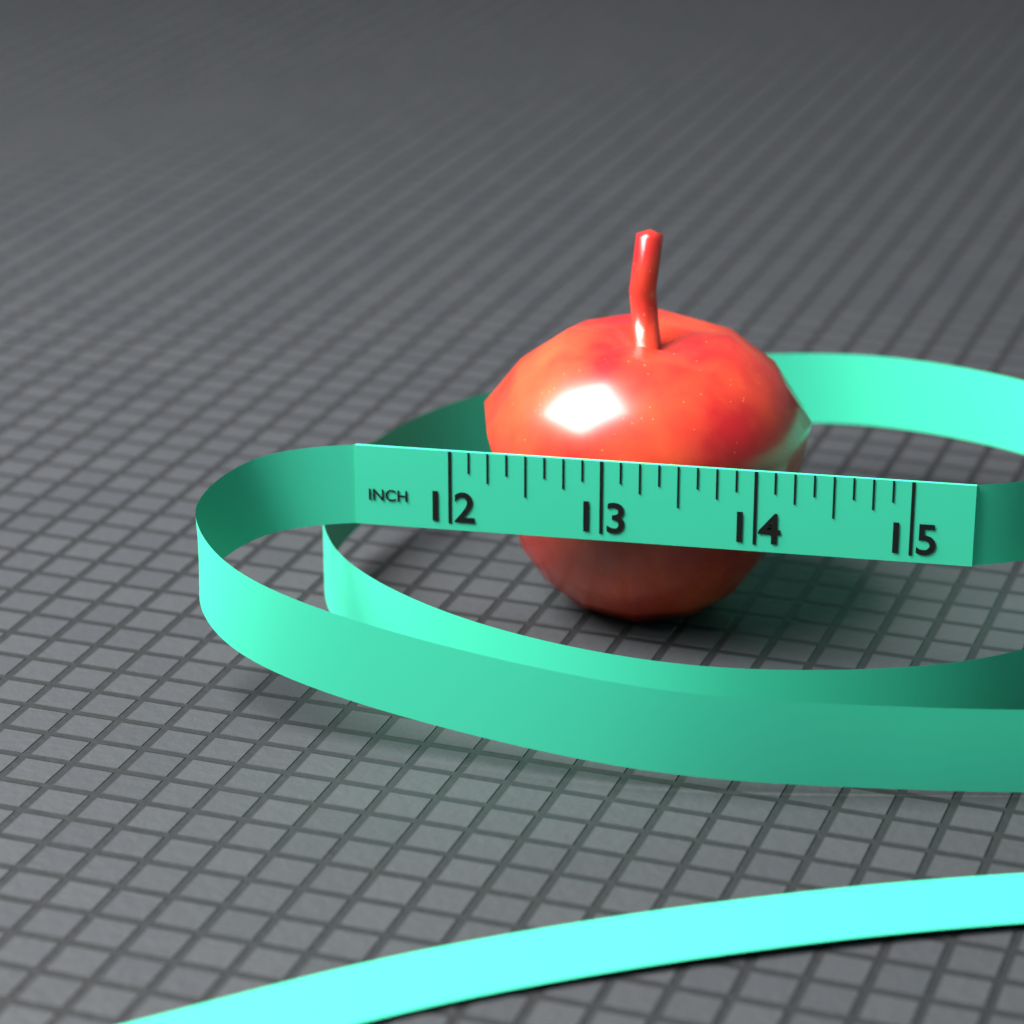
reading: 14.250 in
